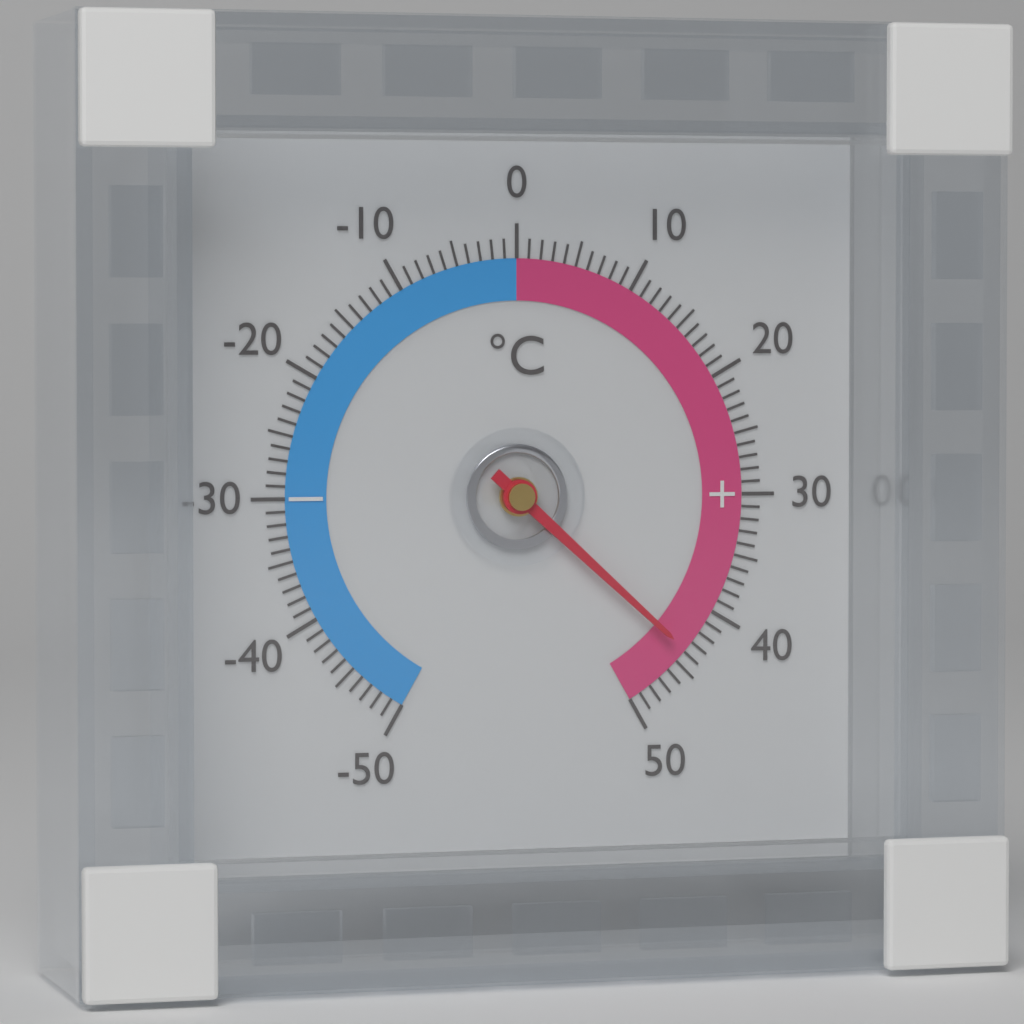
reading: 44 °C
